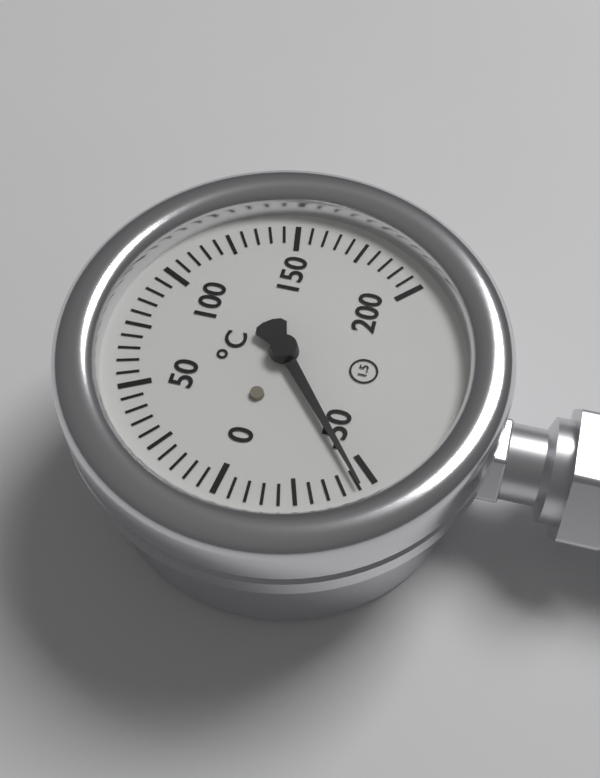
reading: -45 °C
